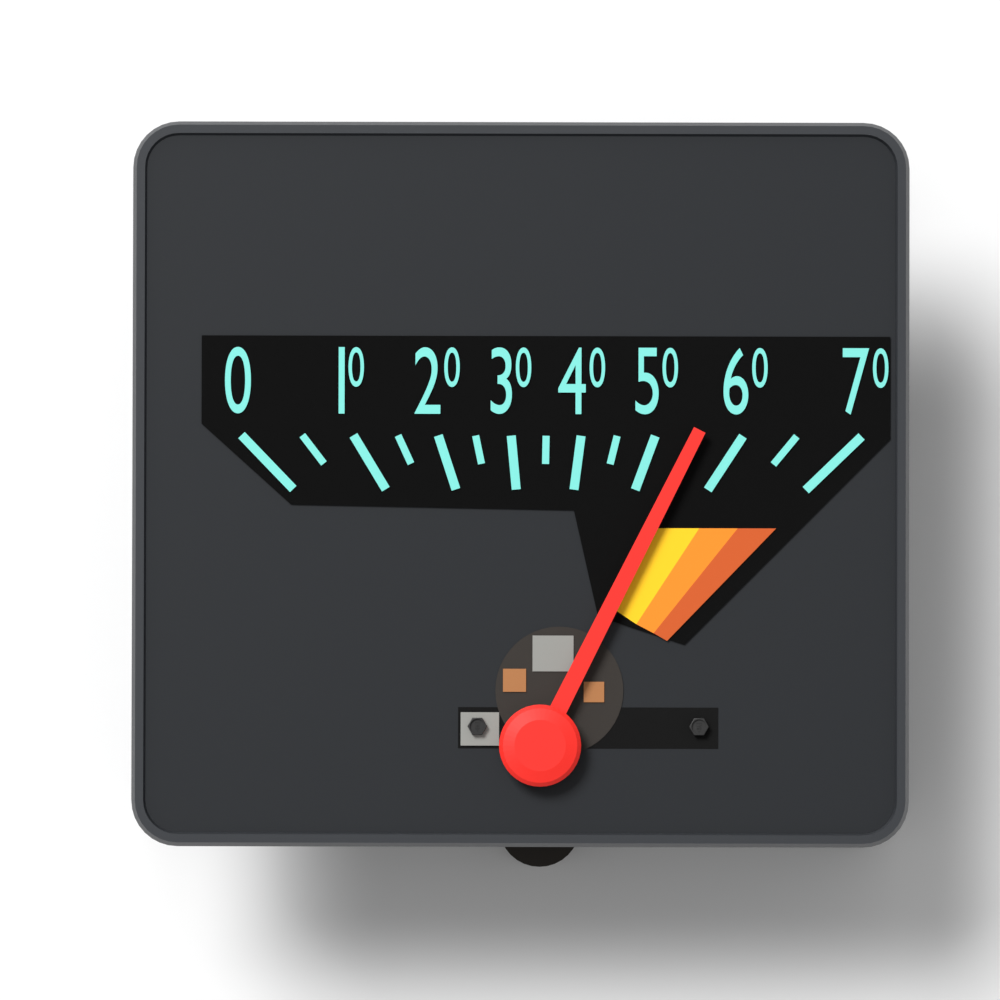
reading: 55 (no unit)
